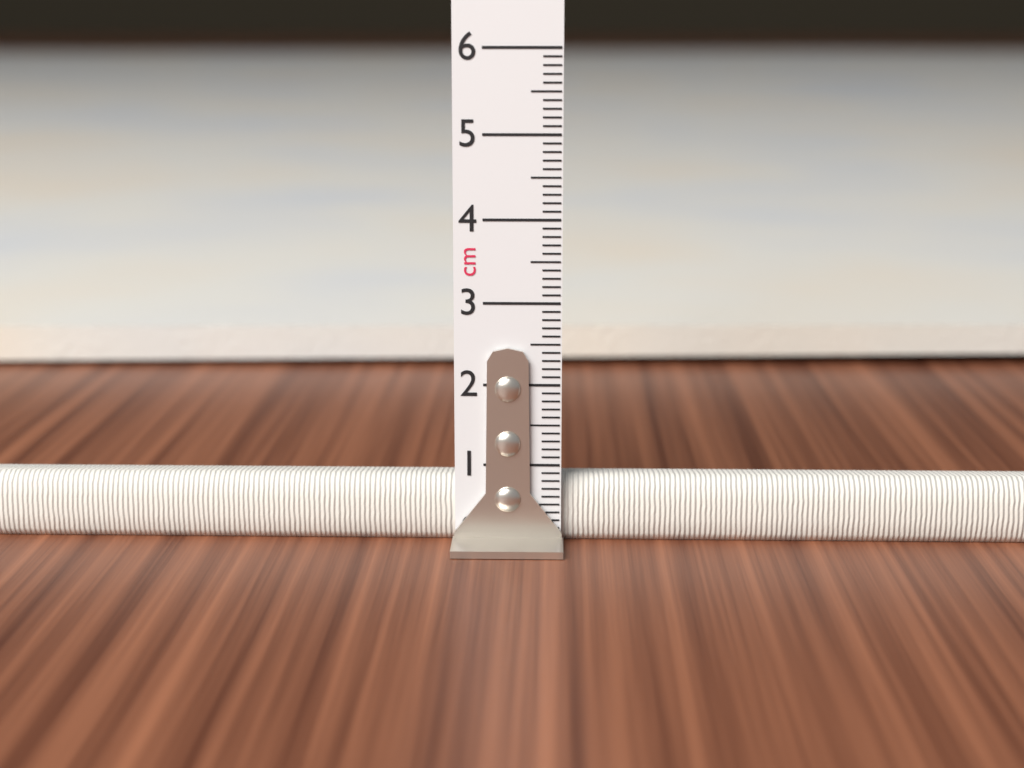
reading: 0.8 cm
